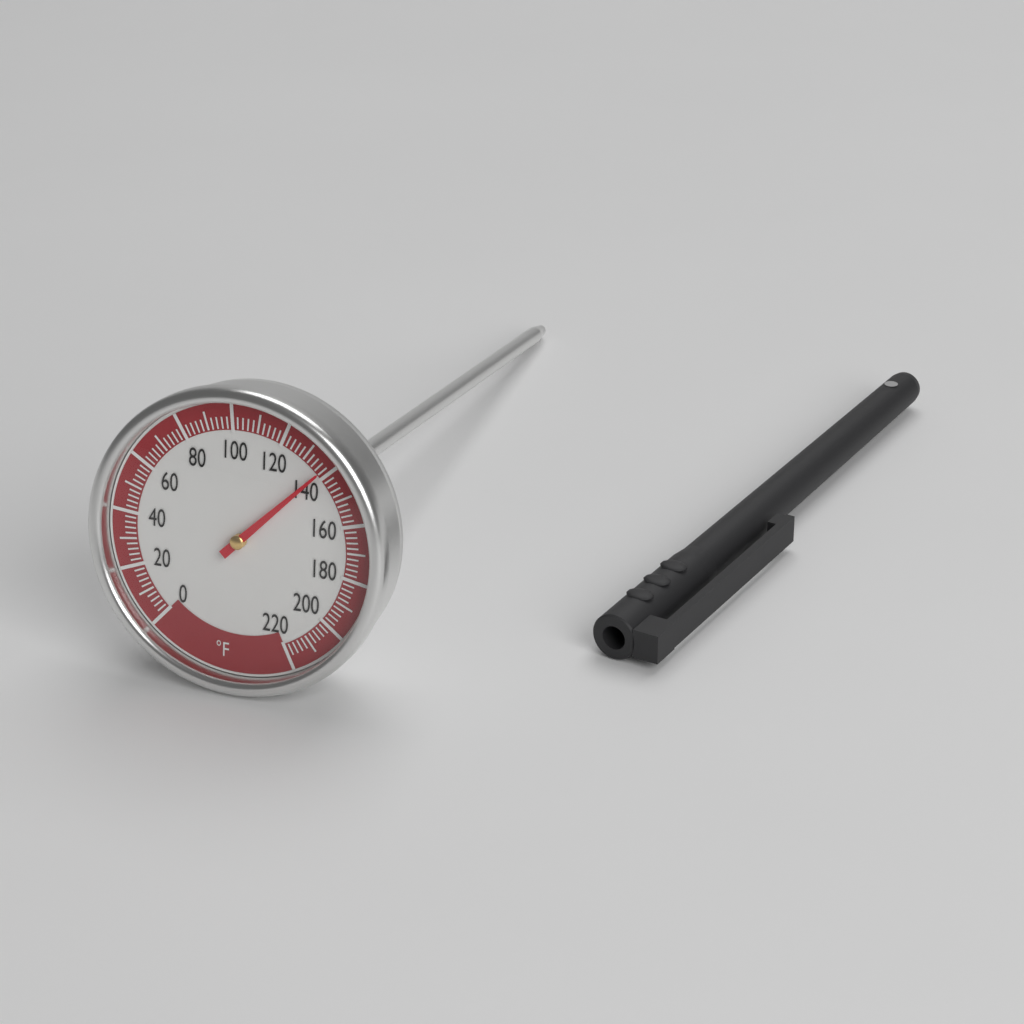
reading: 138 °F
